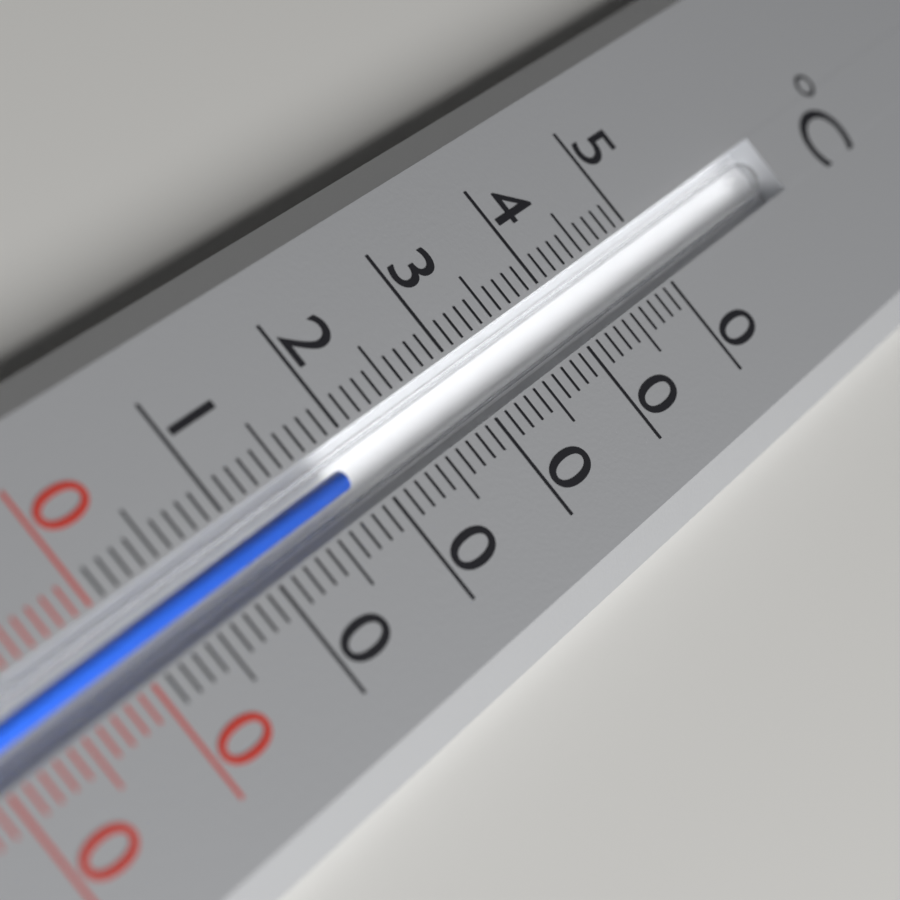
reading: 18 °C
